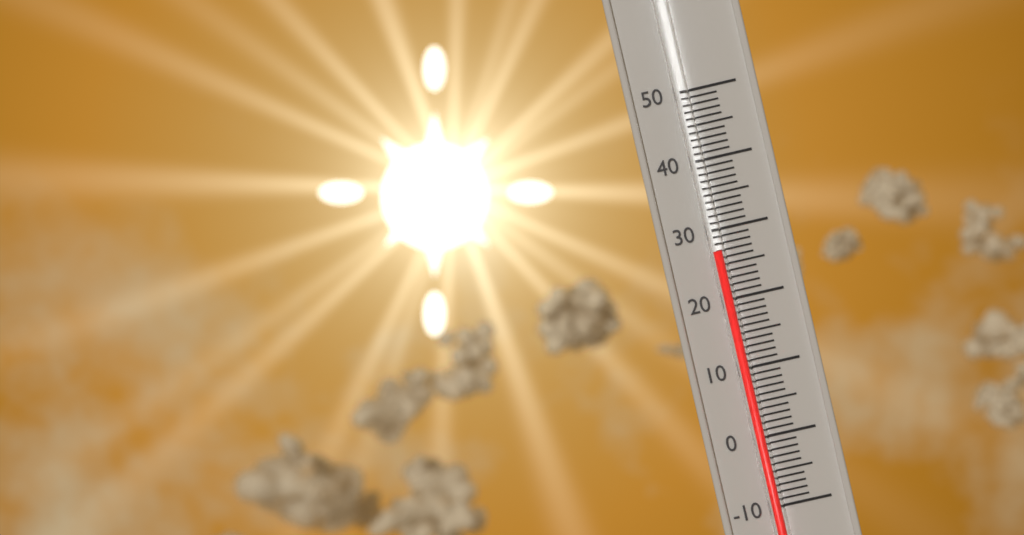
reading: 27 (no unit)
